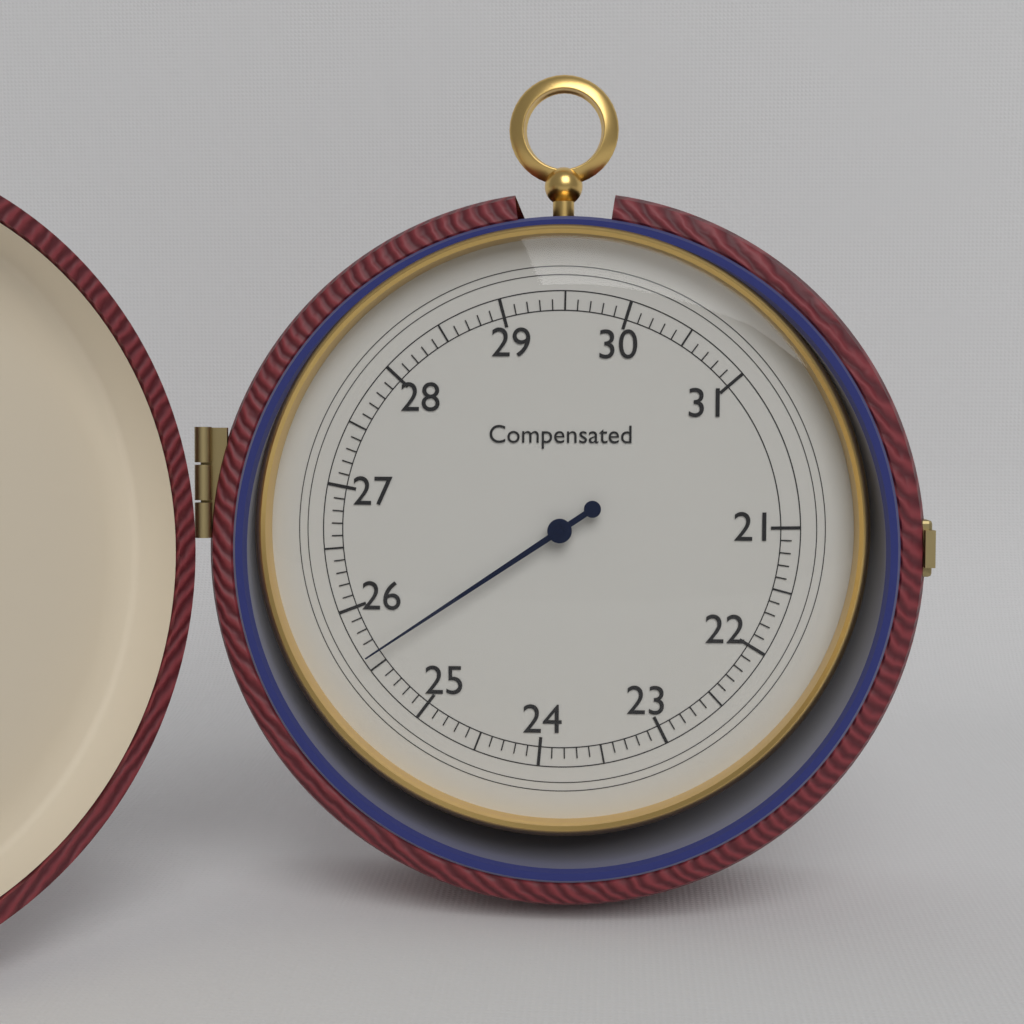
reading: 25.6 (no unit)
